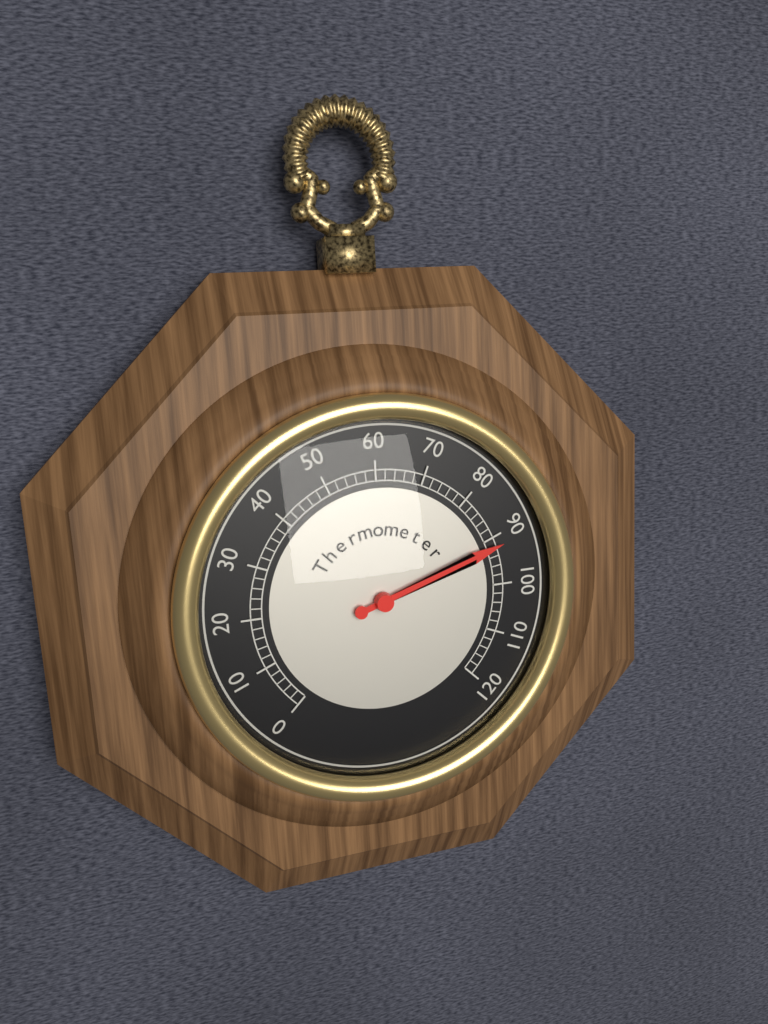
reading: 92 (no unit)
